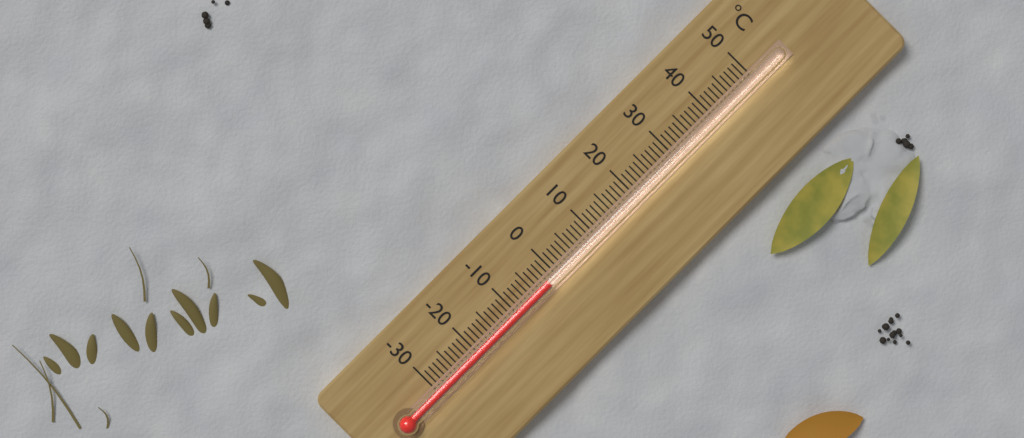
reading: -2 °C
